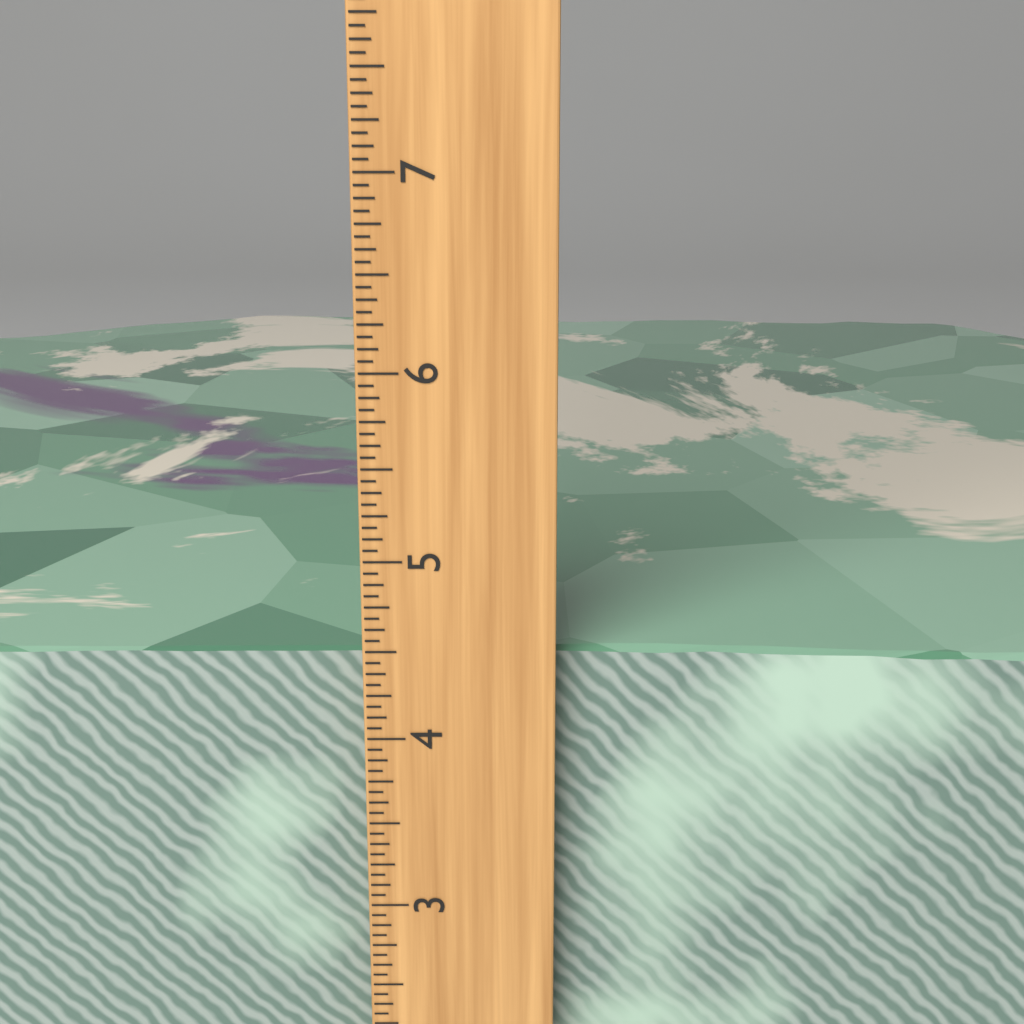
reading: 4.4375 inch
